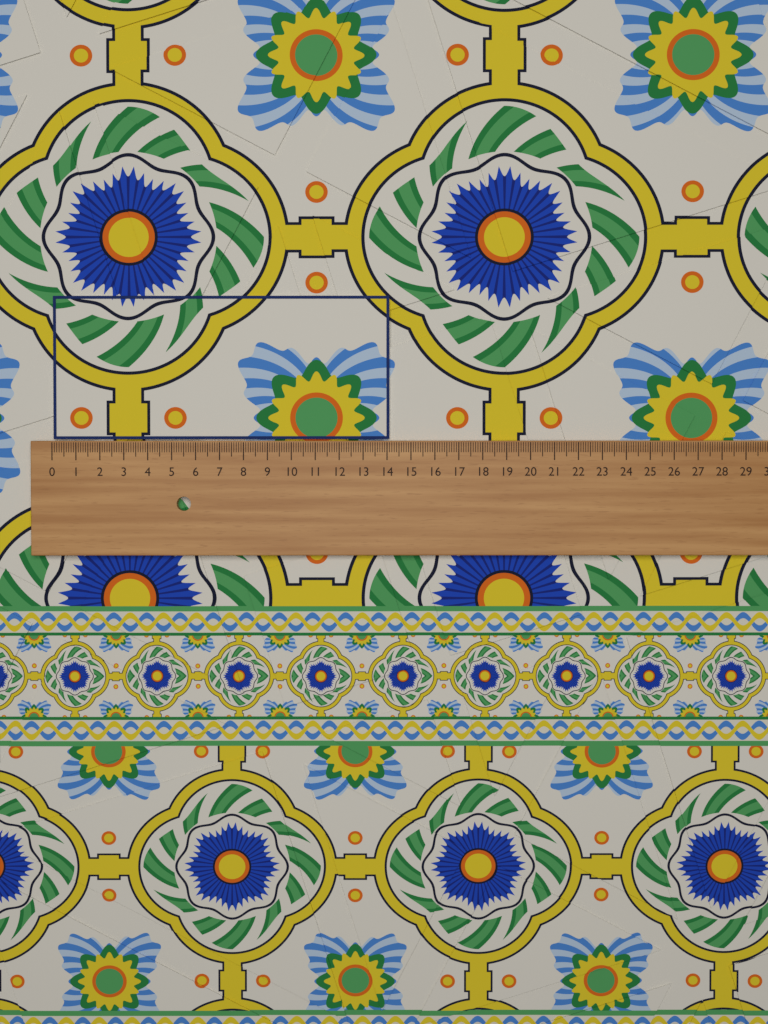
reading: 14.1 (no unit)
